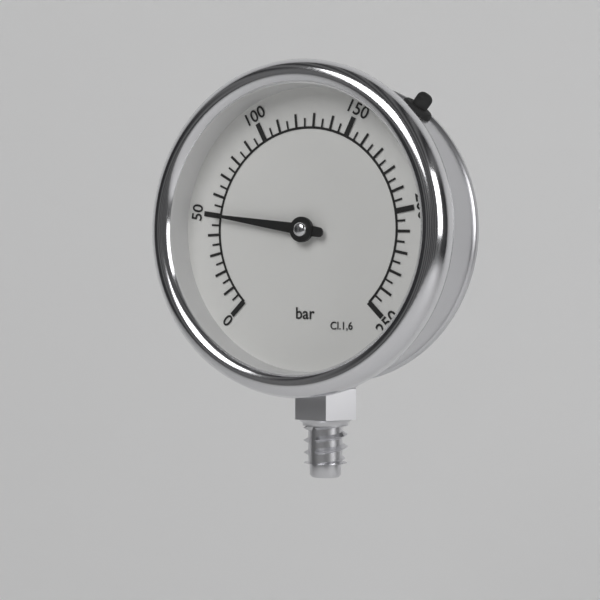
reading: 50 bar
